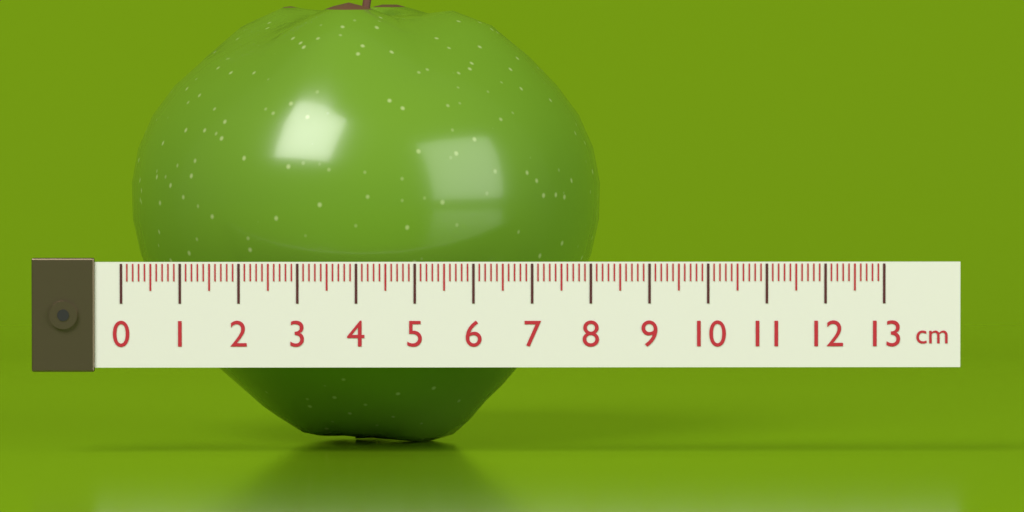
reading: 8.2 cm
